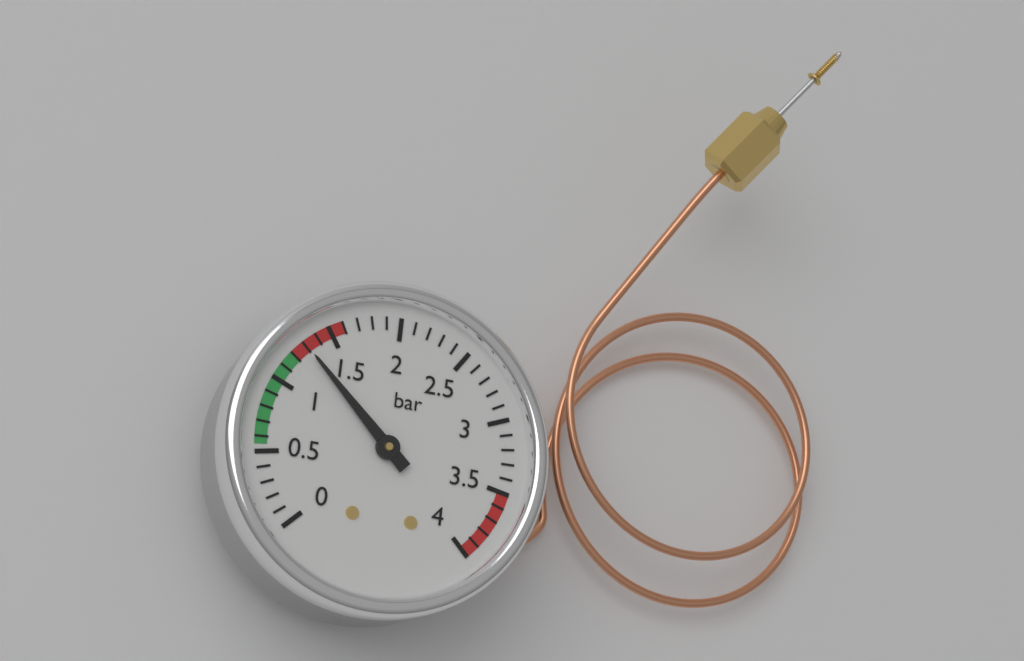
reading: 1.3 bar
